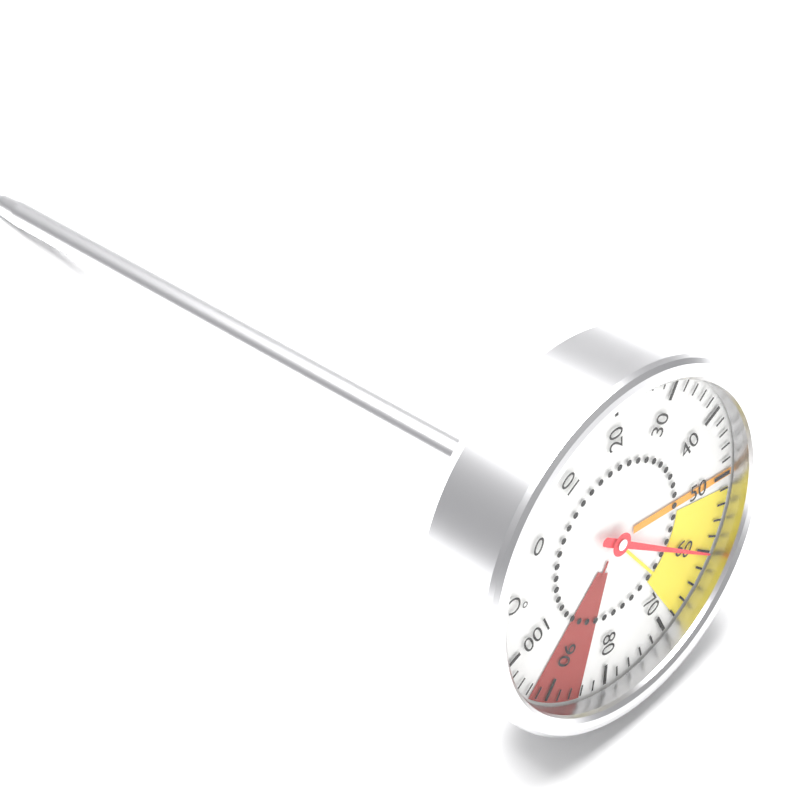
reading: 60 °C
